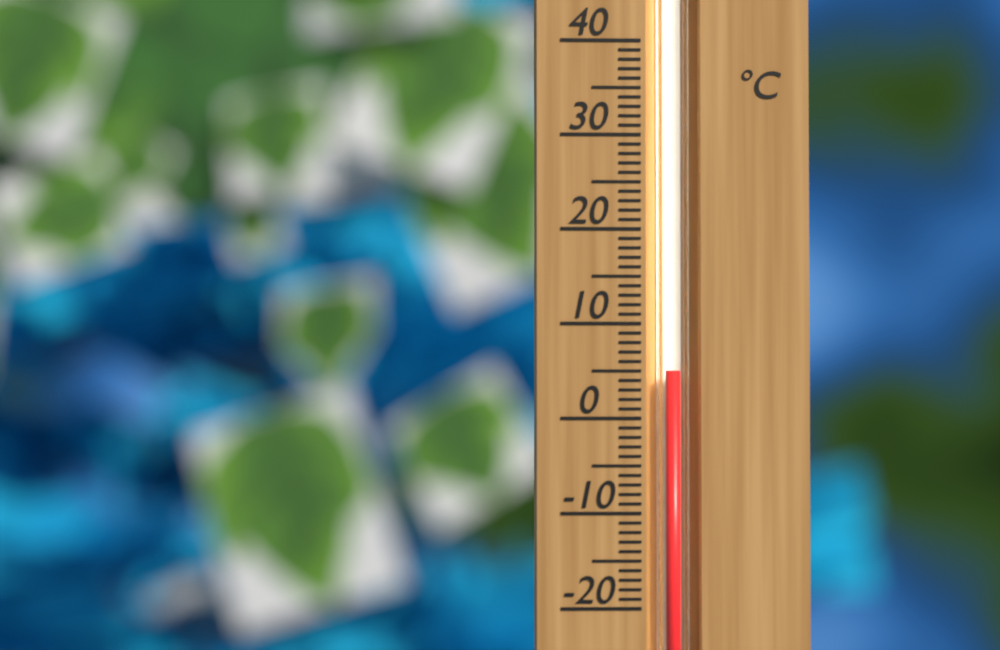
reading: 5 °C
